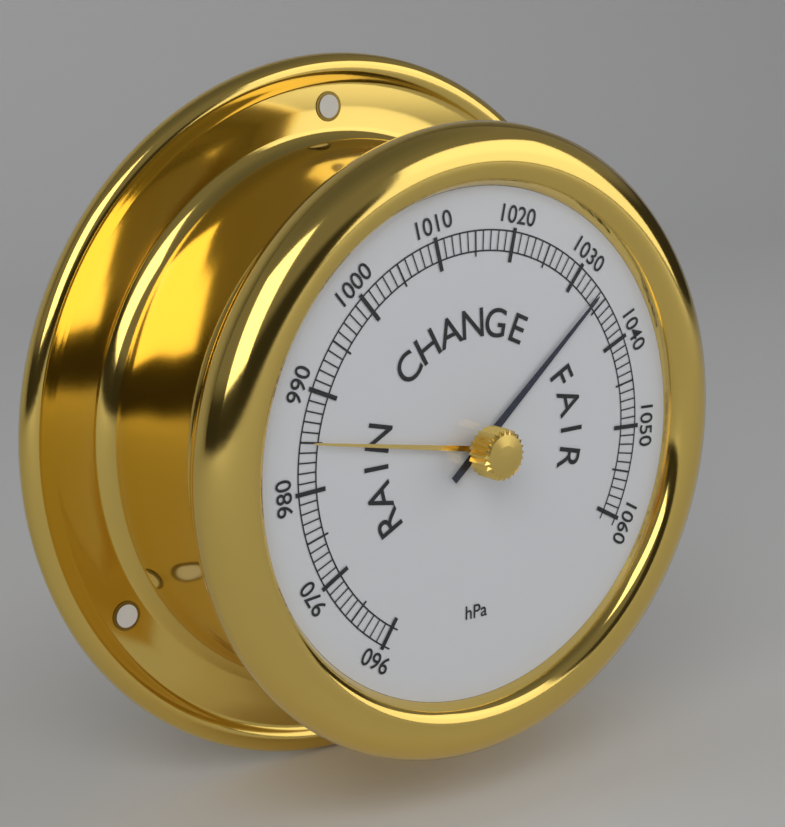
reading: 1034 hPa
